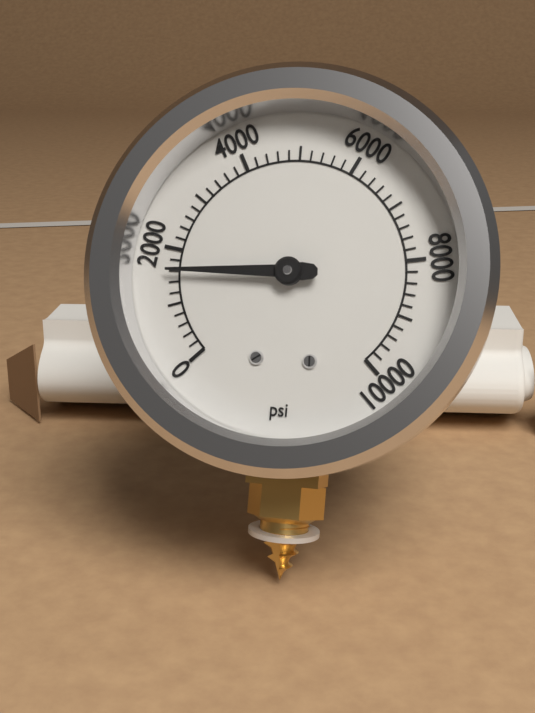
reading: 1600 psi
